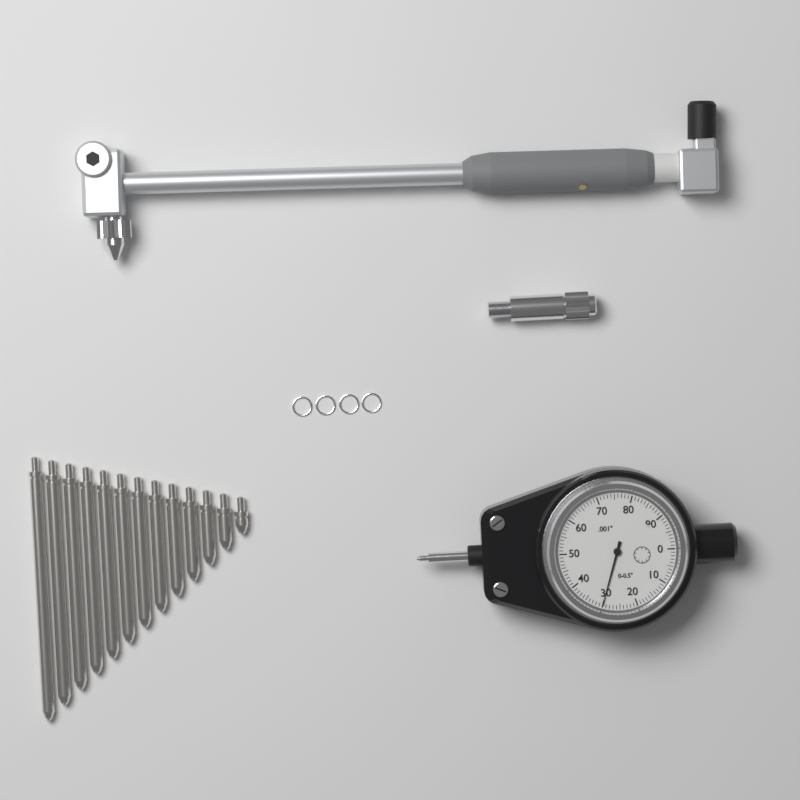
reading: 0.030 in
